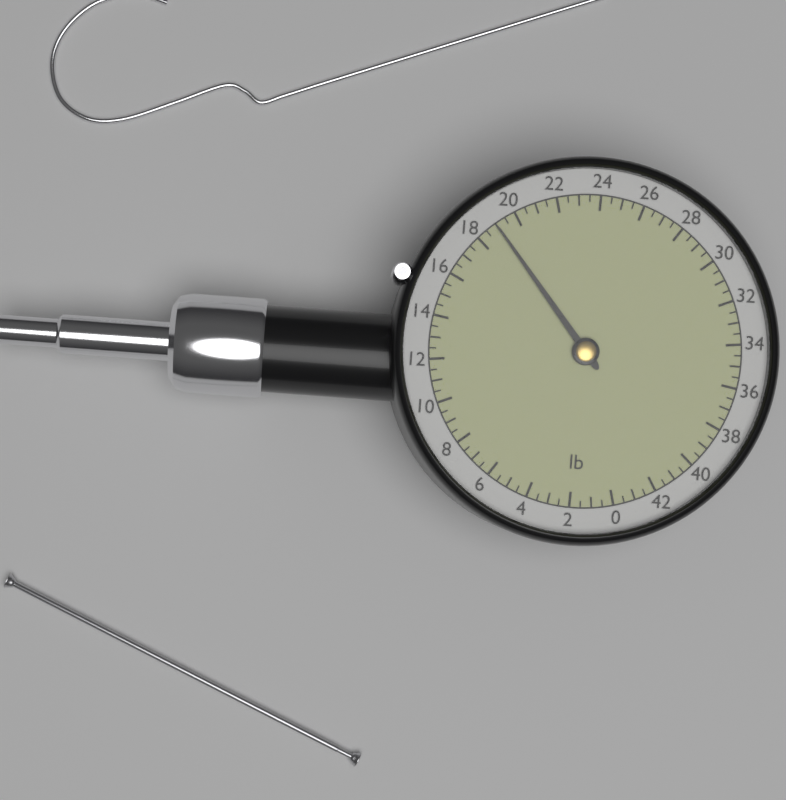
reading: 19.0 lb
